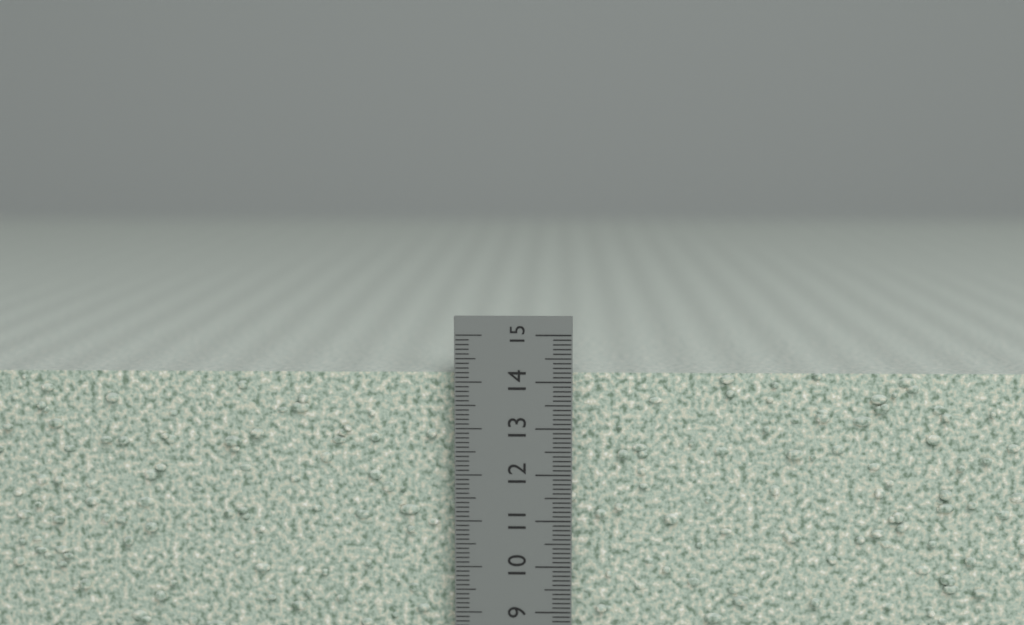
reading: 14.2 cm
